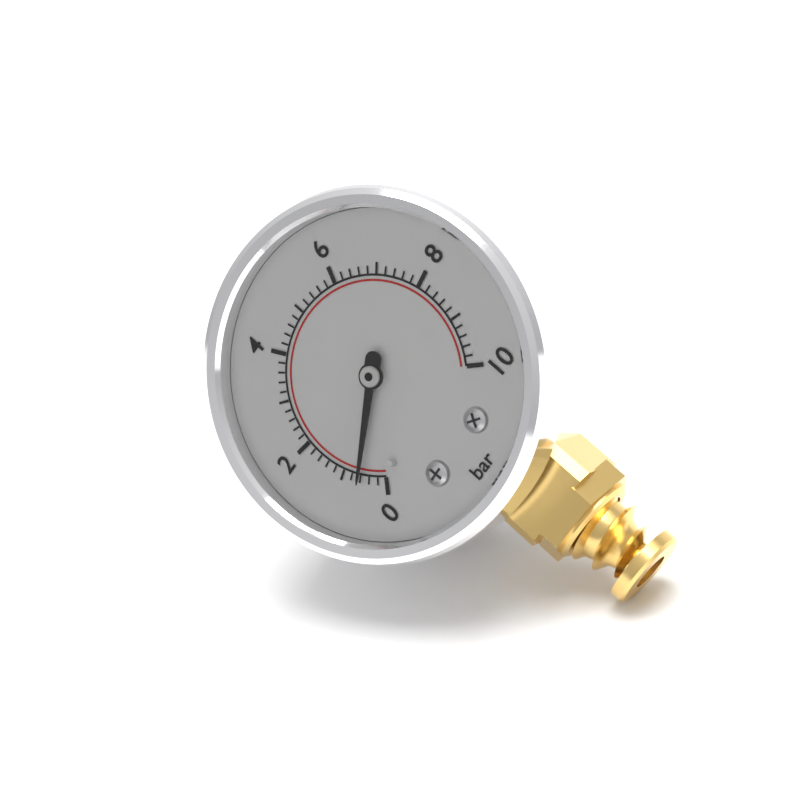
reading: 0.6 bar
